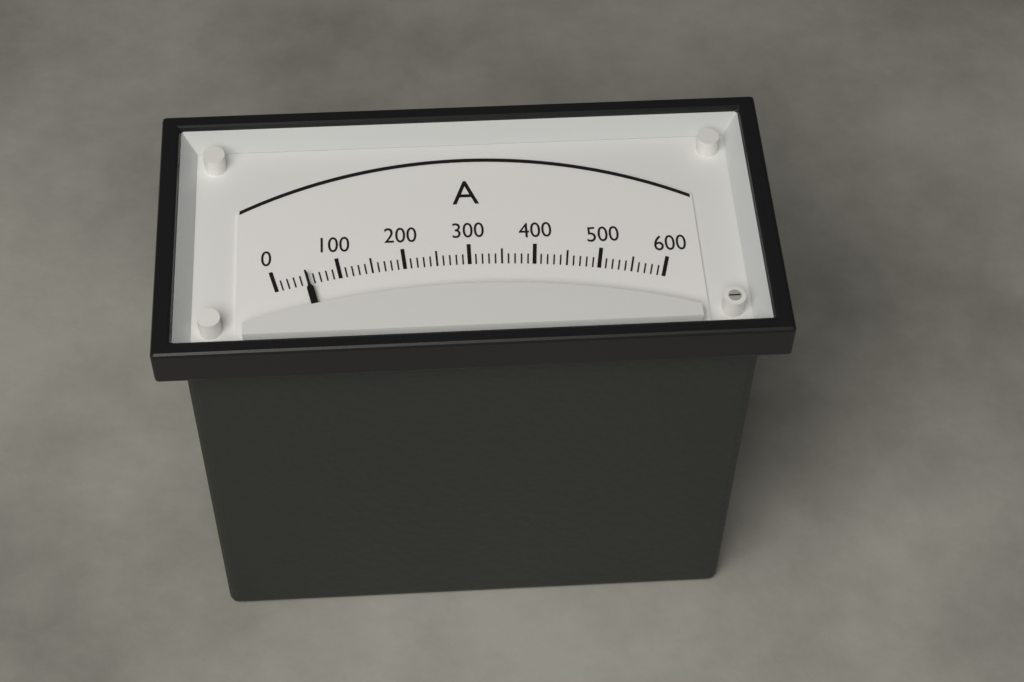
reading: 50 A
